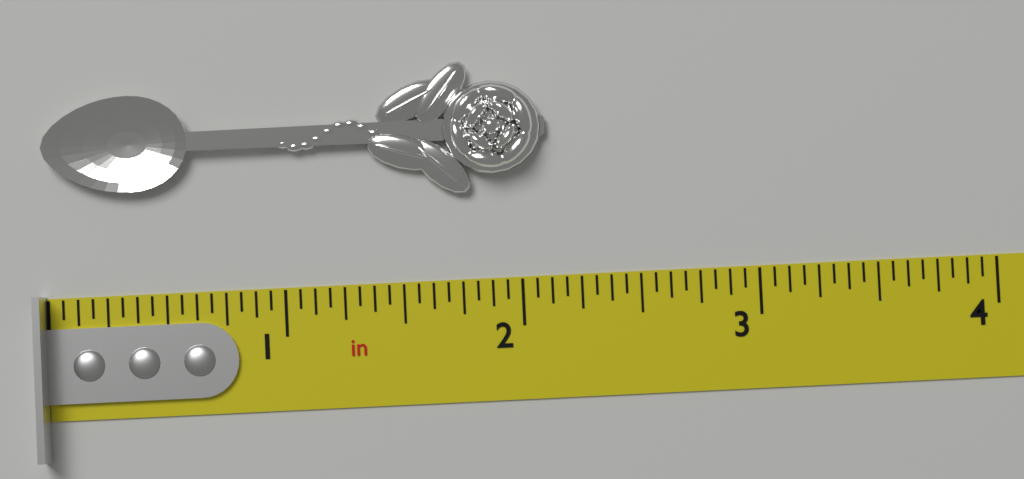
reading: 2.1250 in
